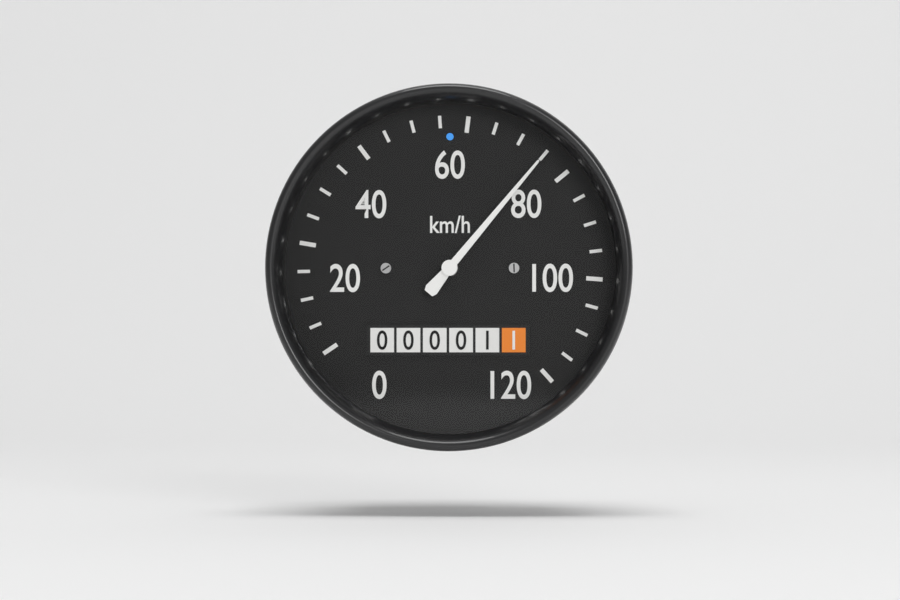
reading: 75 km/h
